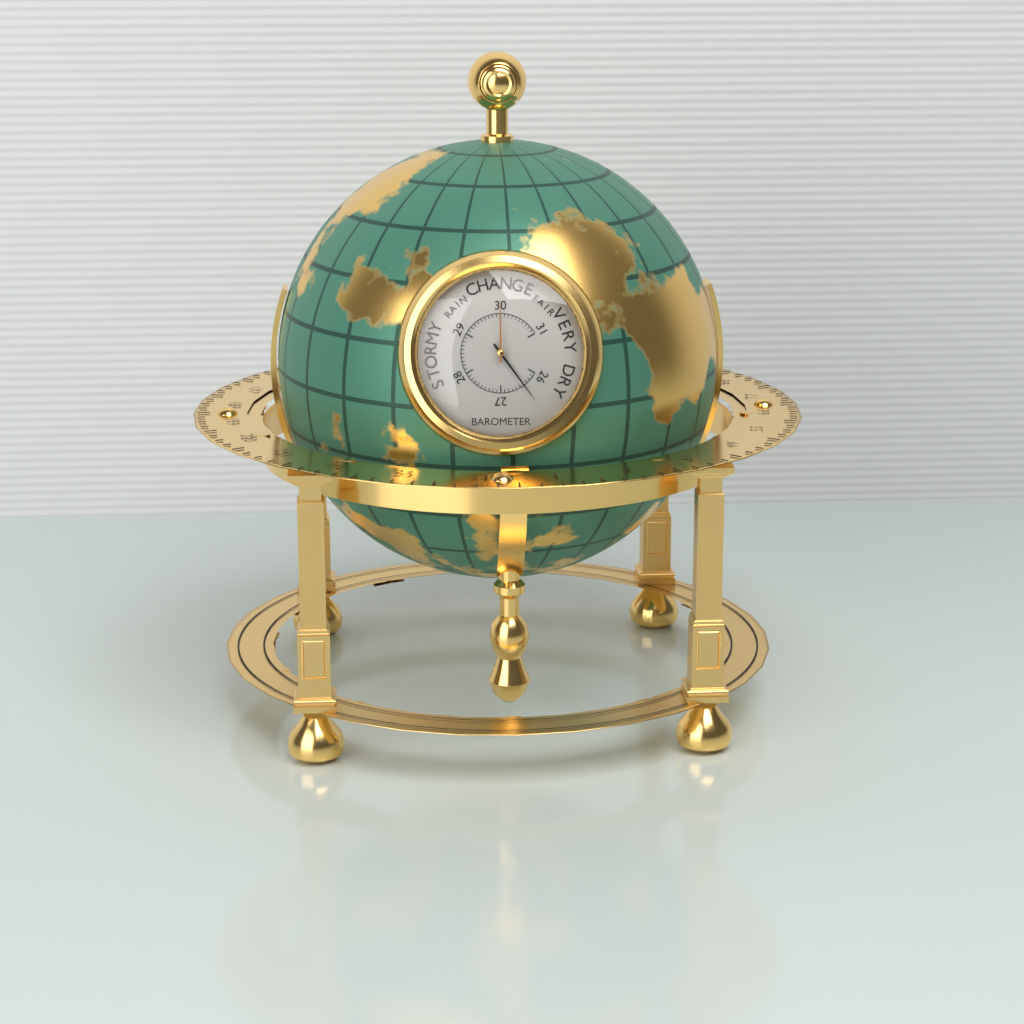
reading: 26.4 inHg
